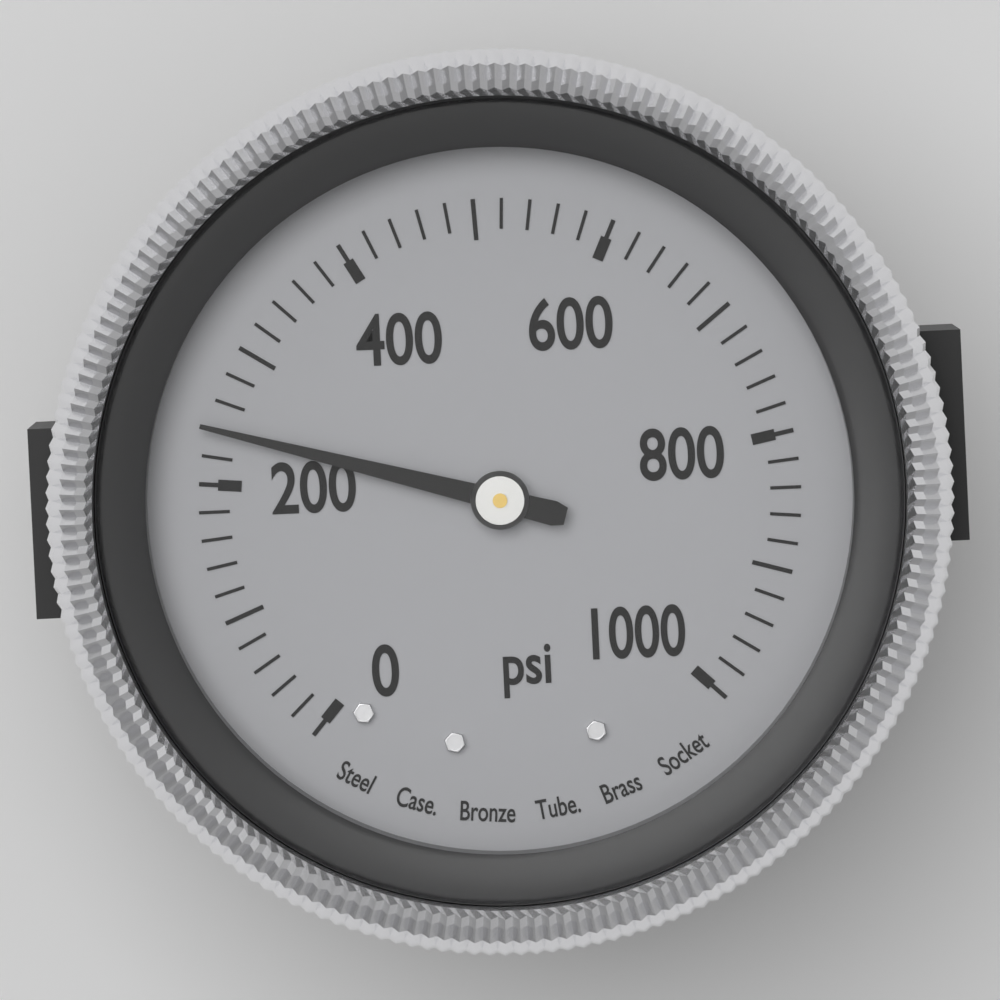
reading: 240 psi
